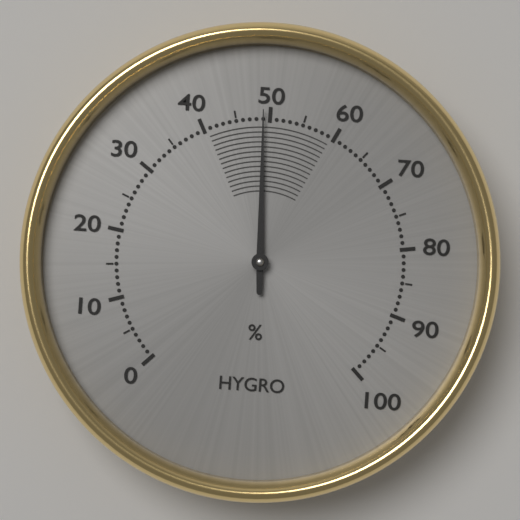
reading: 49 %
